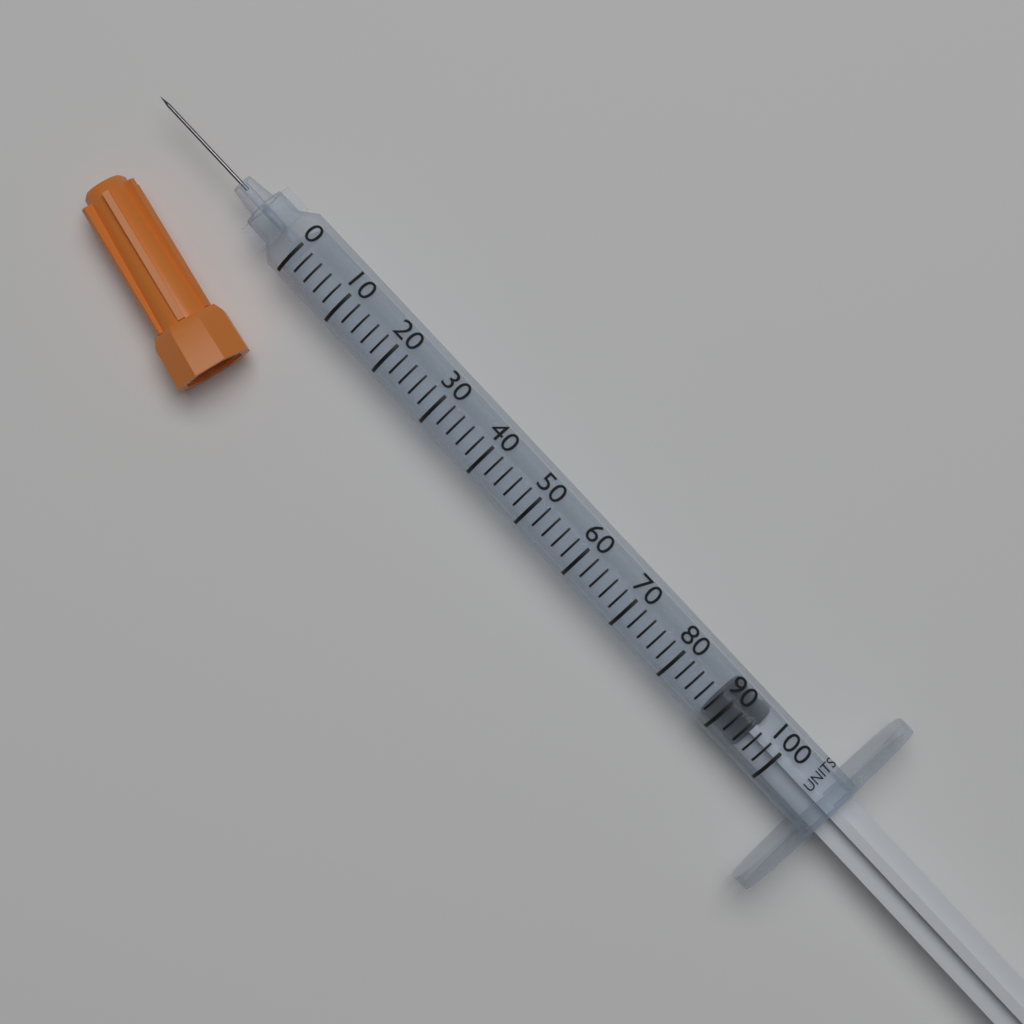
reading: 88 units
